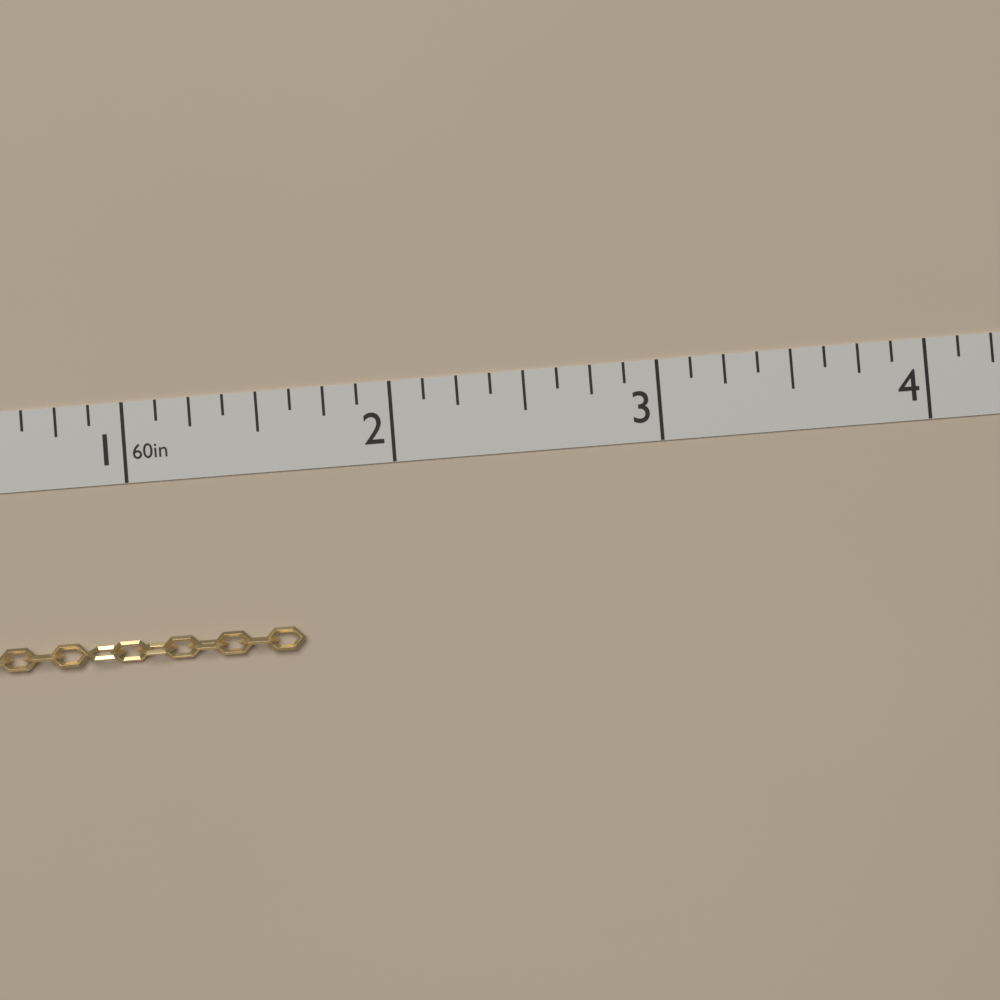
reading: 1.625 in
